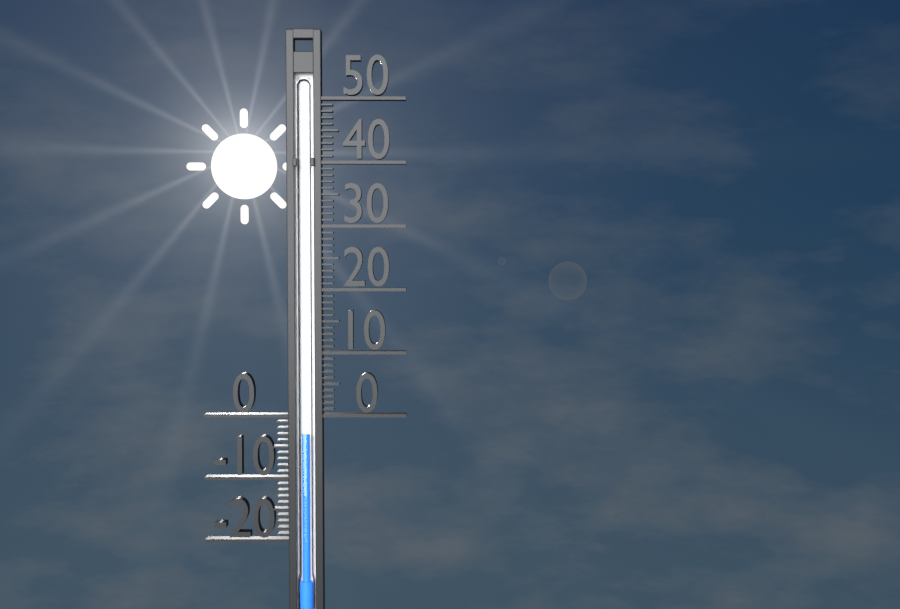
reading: -3 (no unit)
